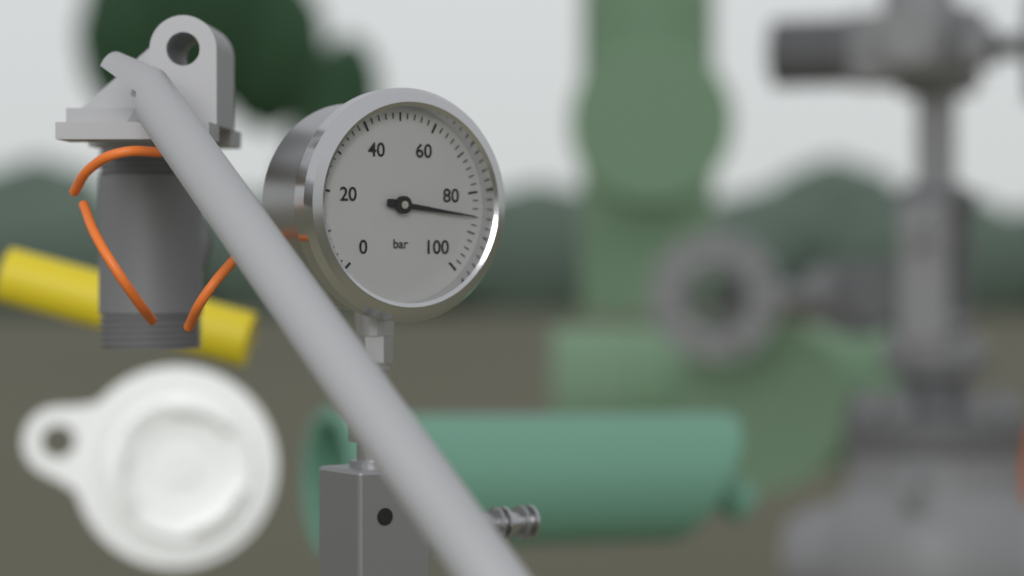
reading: 86 bar
